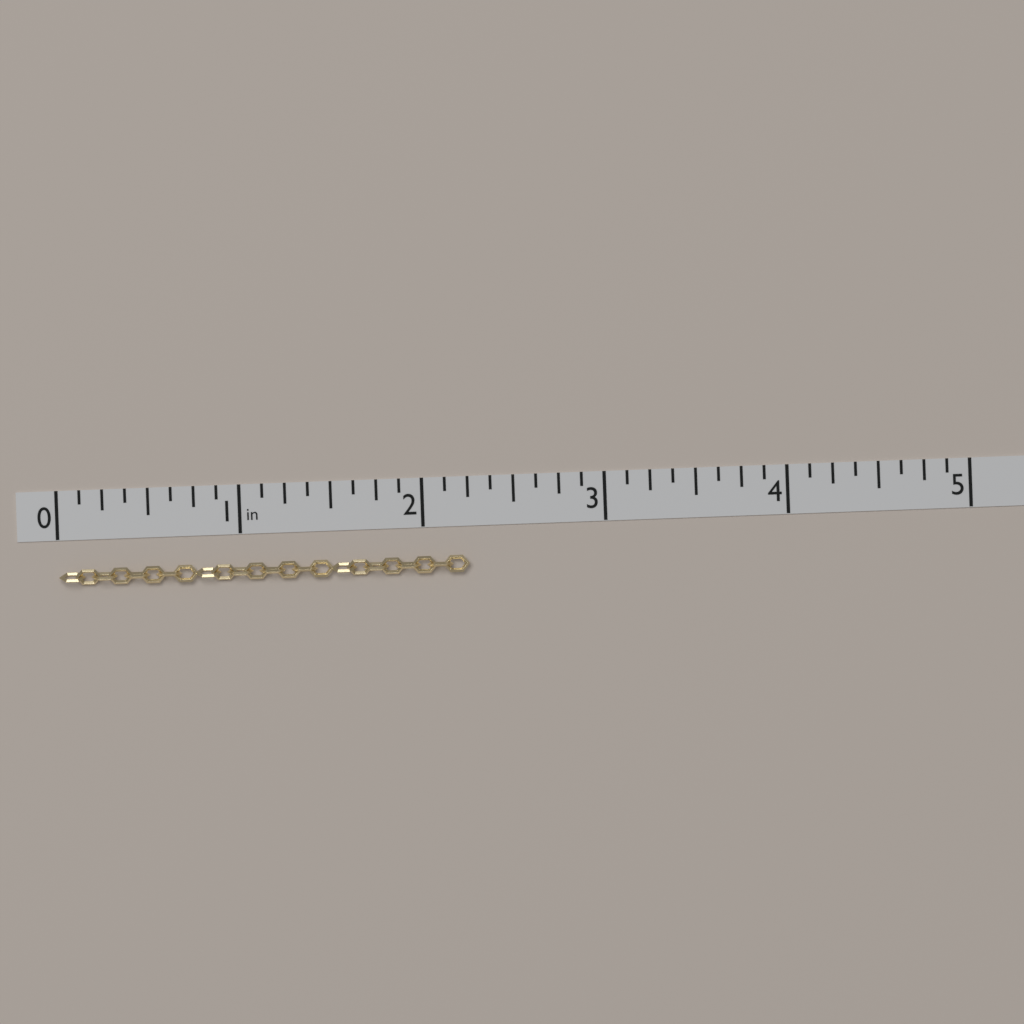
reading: 2.250 in
